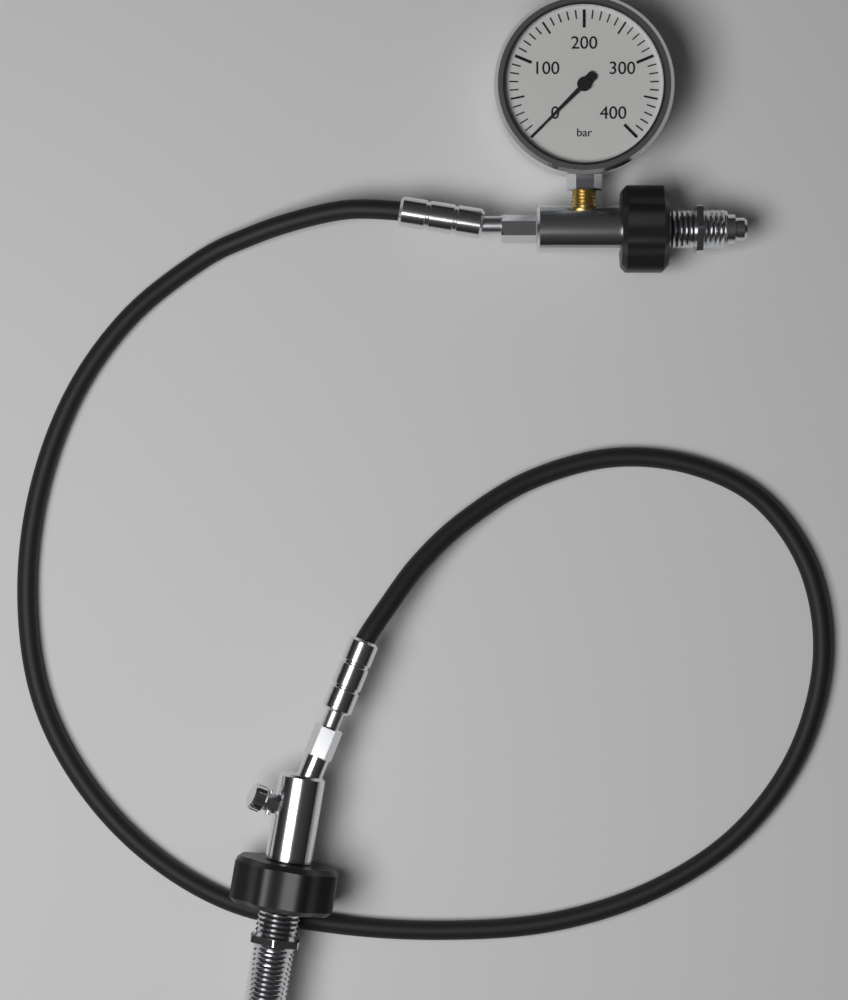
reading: 0 bar
